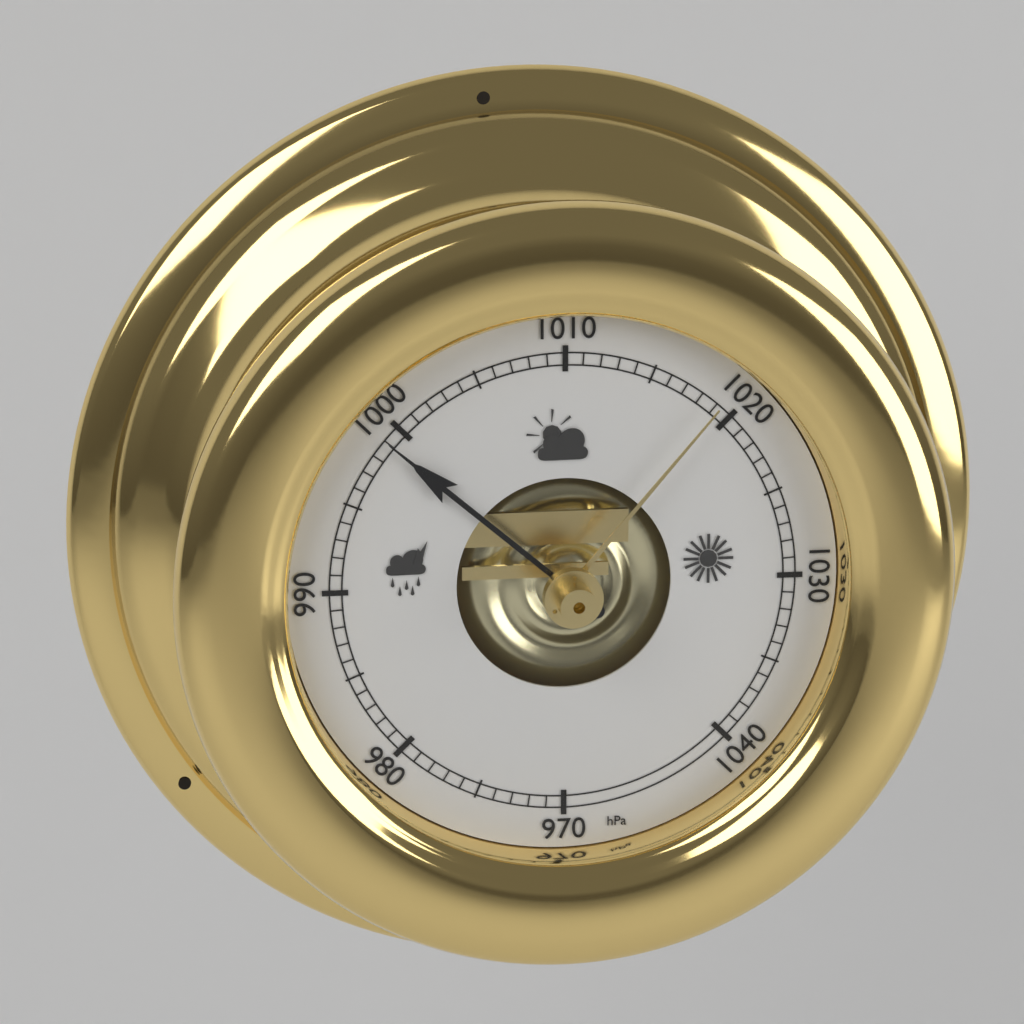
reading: 999 hPa
